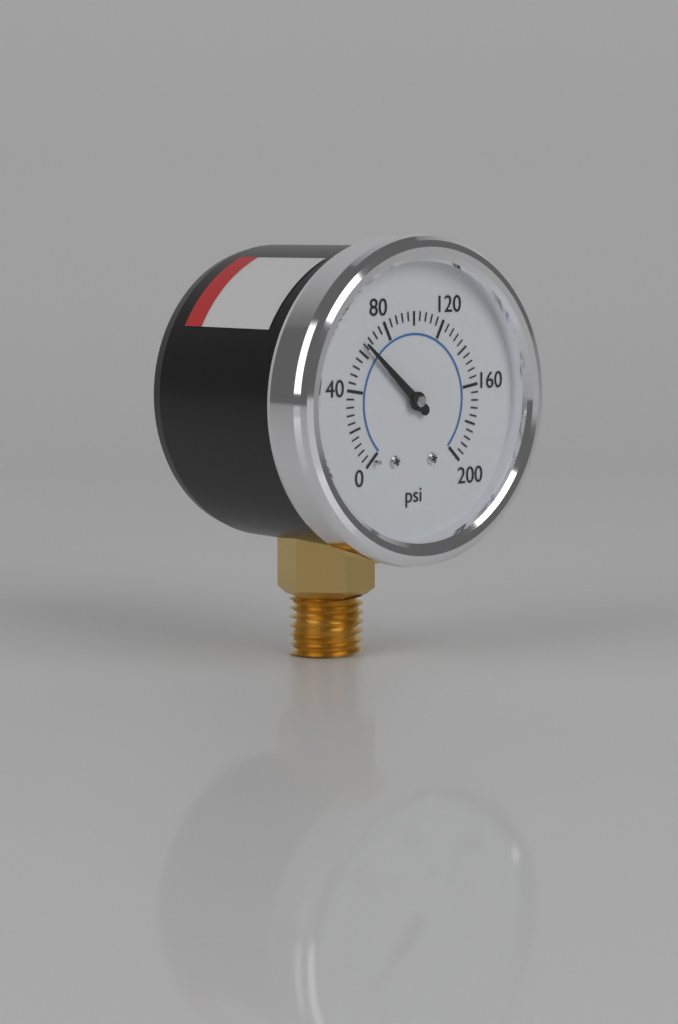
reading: 64 psi
